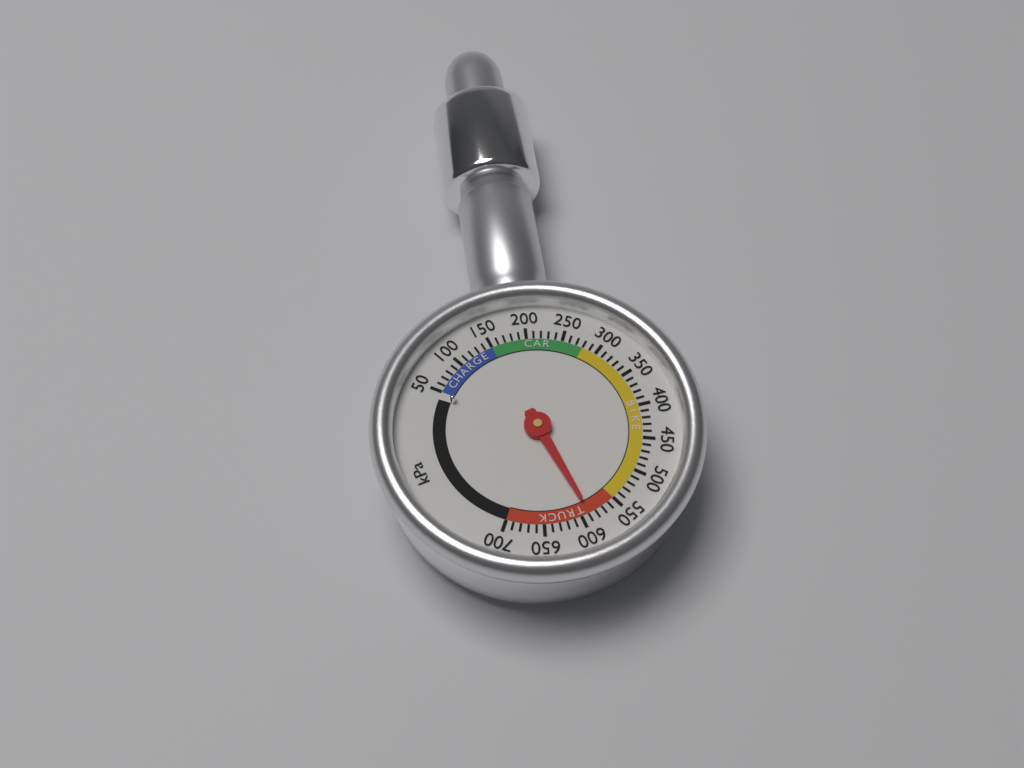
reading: 590 kPa
